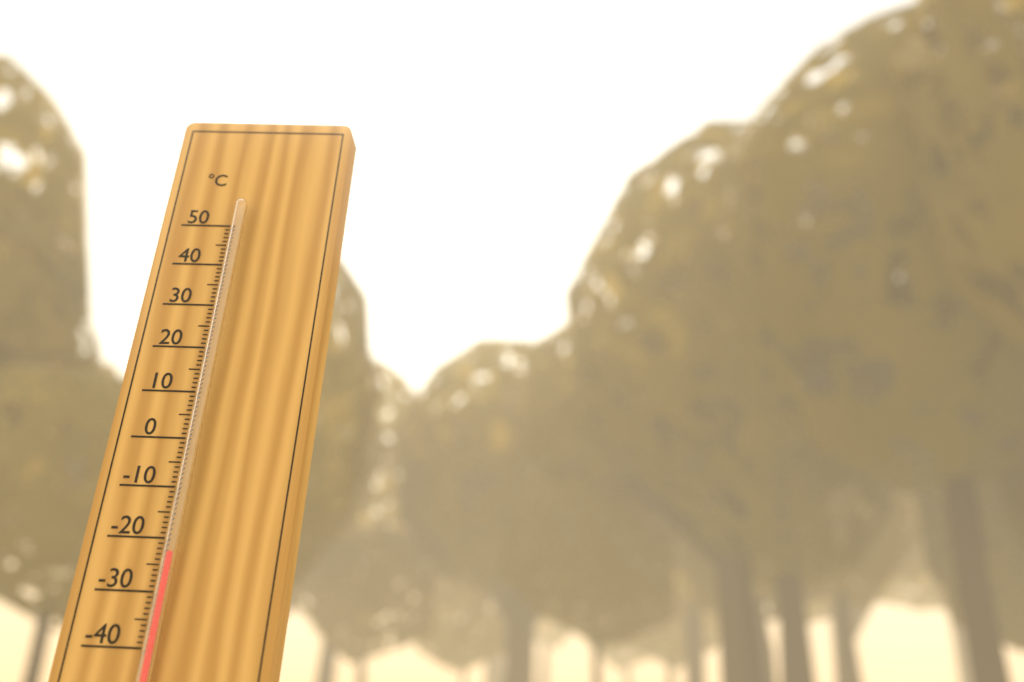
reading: -23 °C
